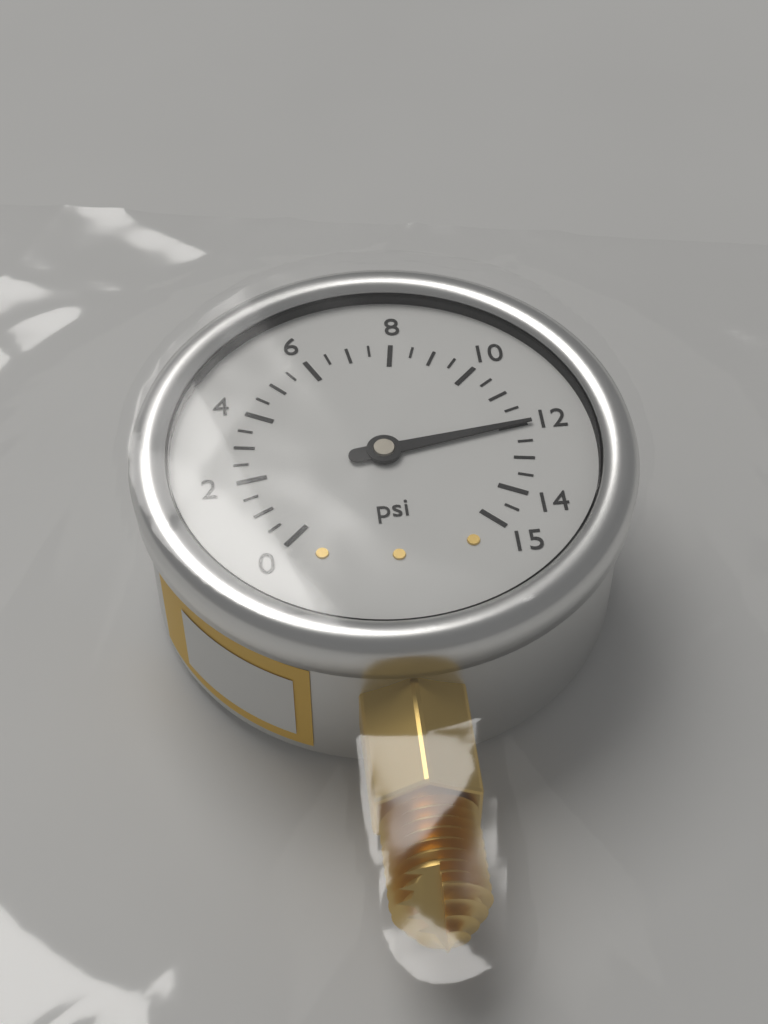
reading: 12.0 psi
